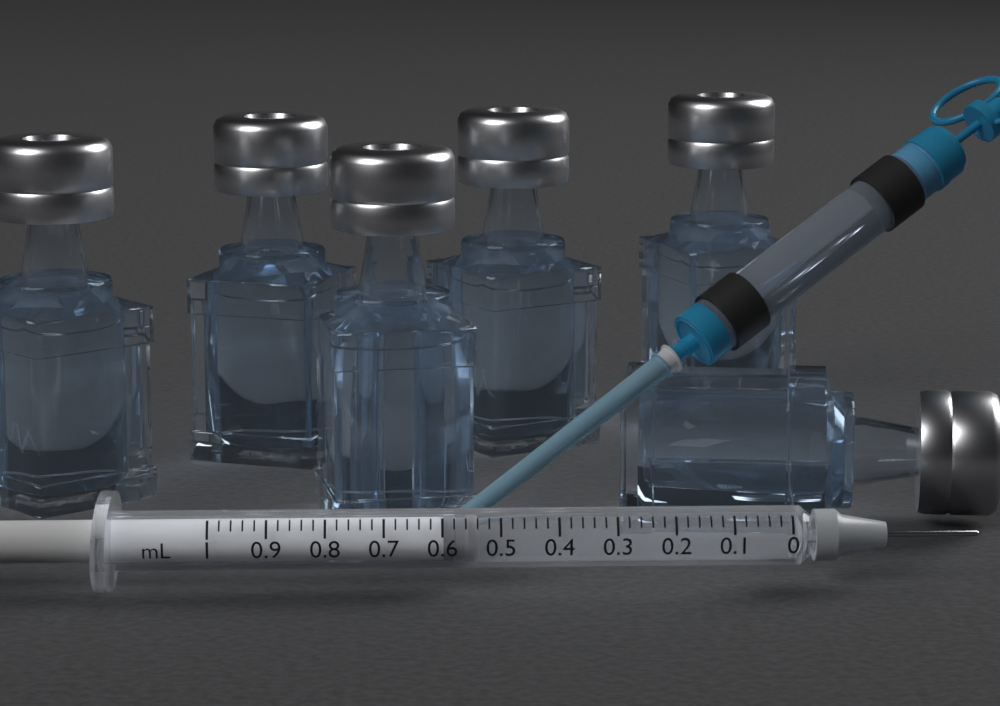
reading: 0.54 mL
